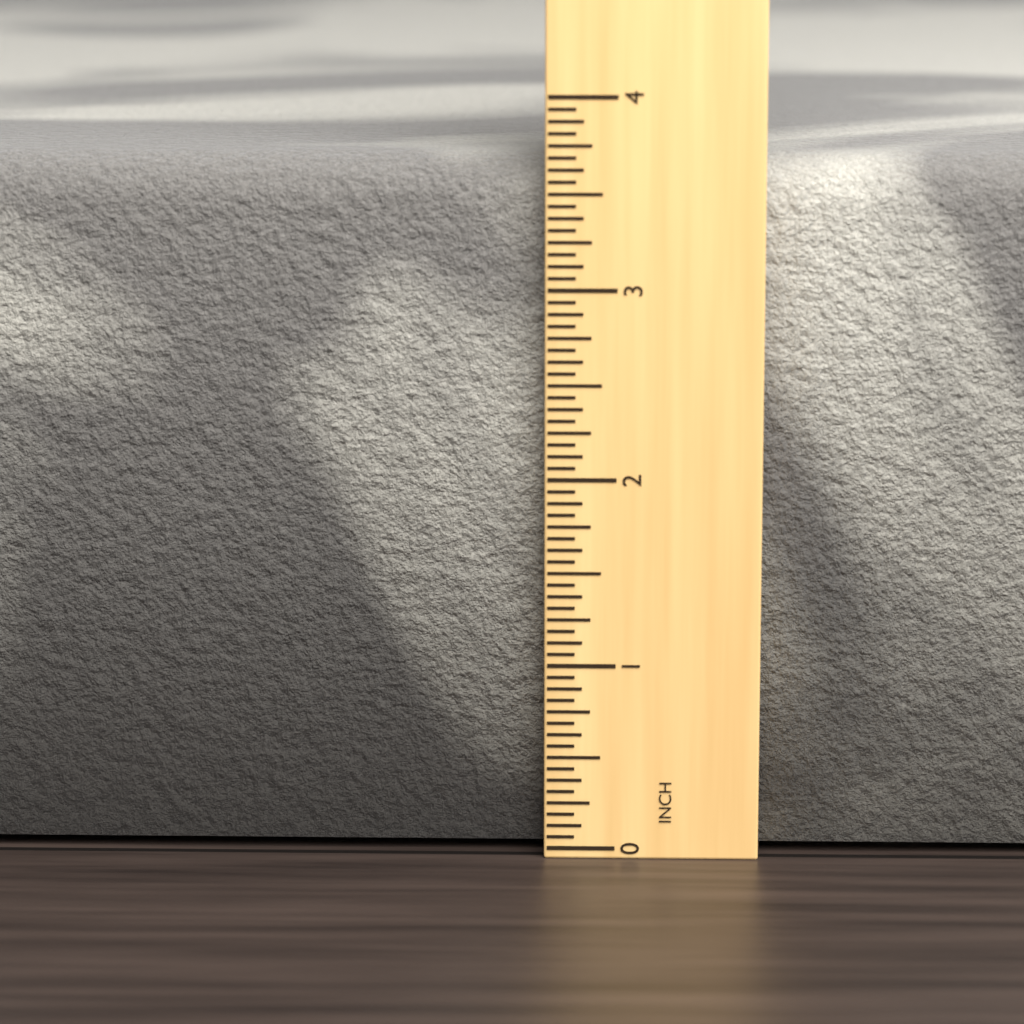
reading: 3.6875 in
